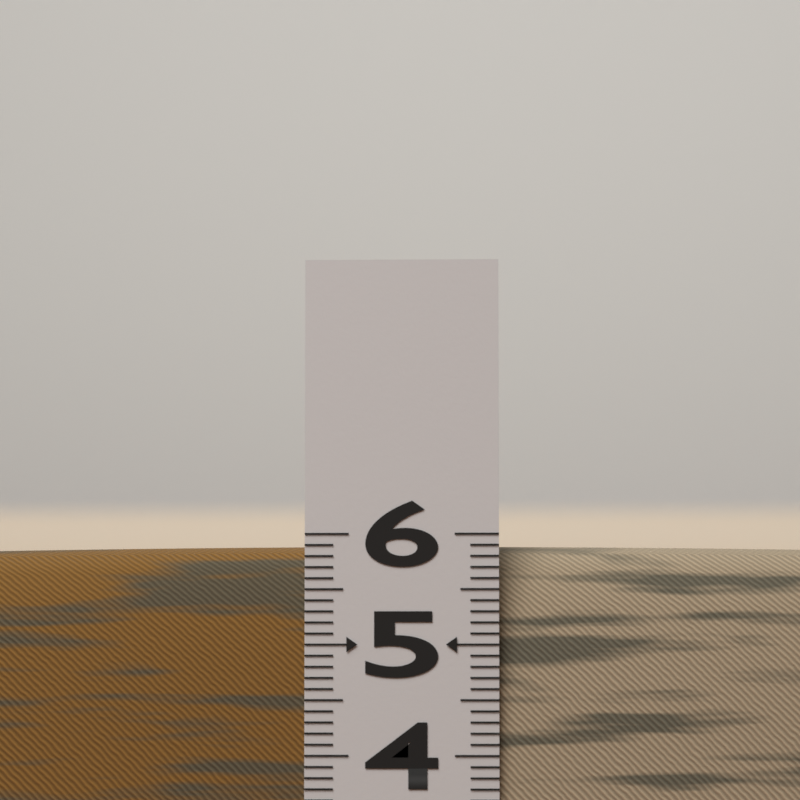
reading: 5.9 (no unit)
